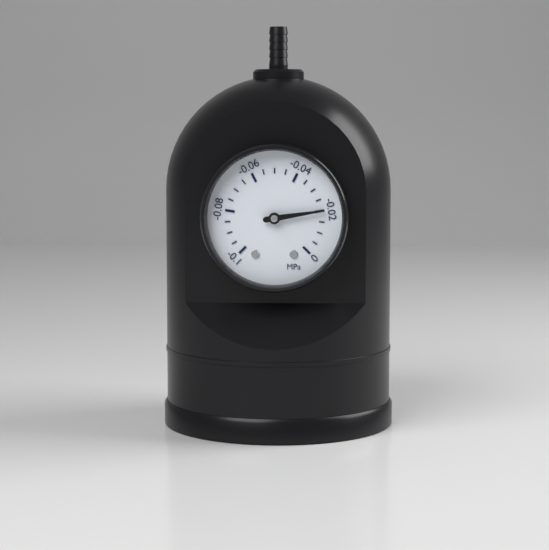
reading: -0.020 MPa
